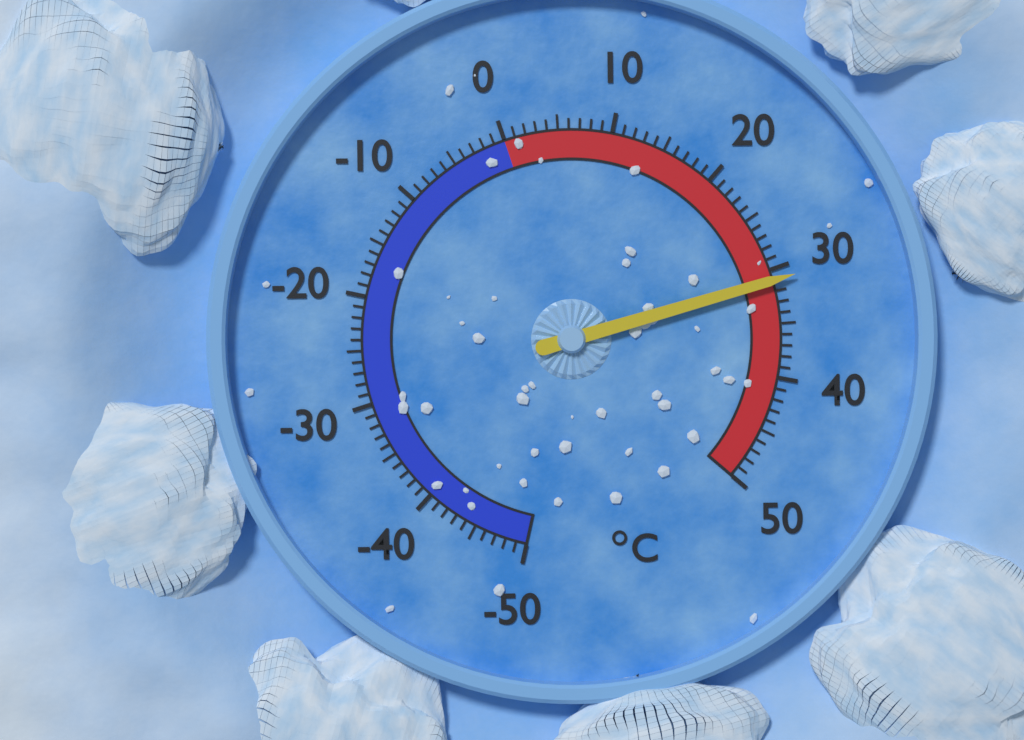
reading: 31 °C
